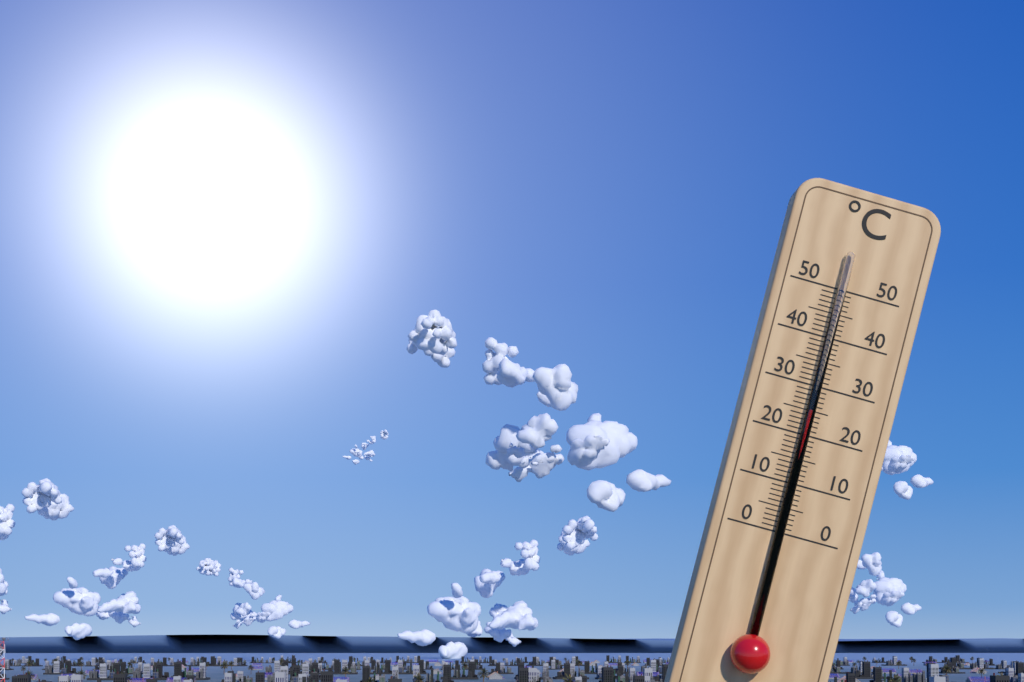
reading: 25 °C
